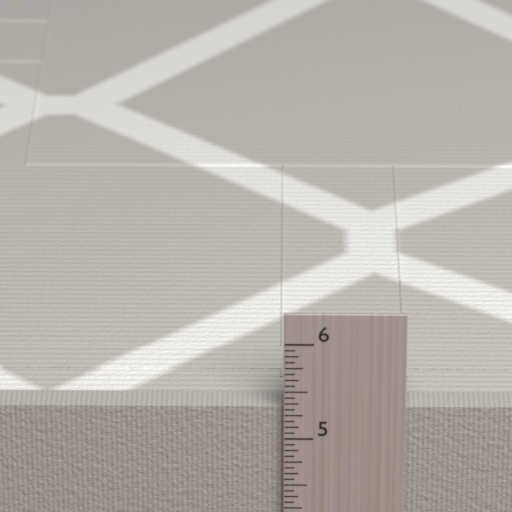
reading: 5.3125 in
